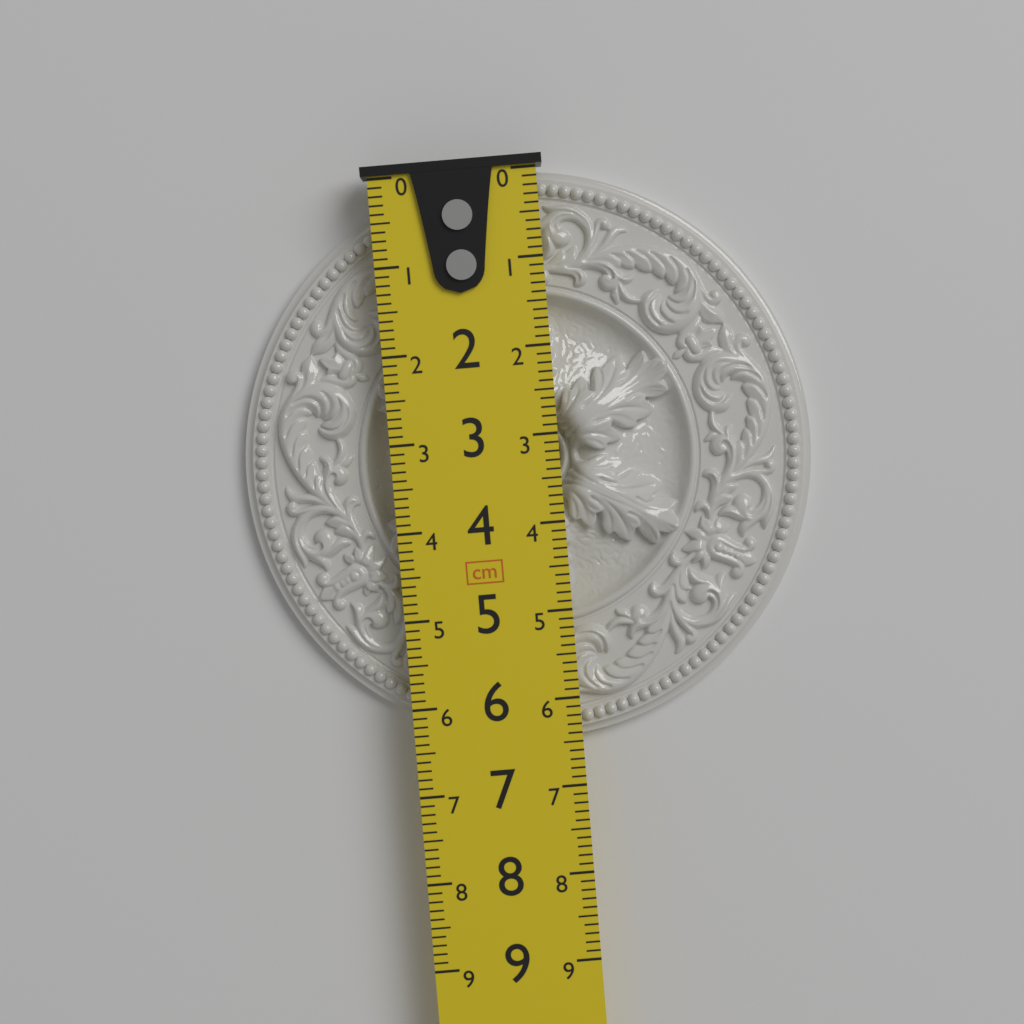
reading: 6.5 cm
